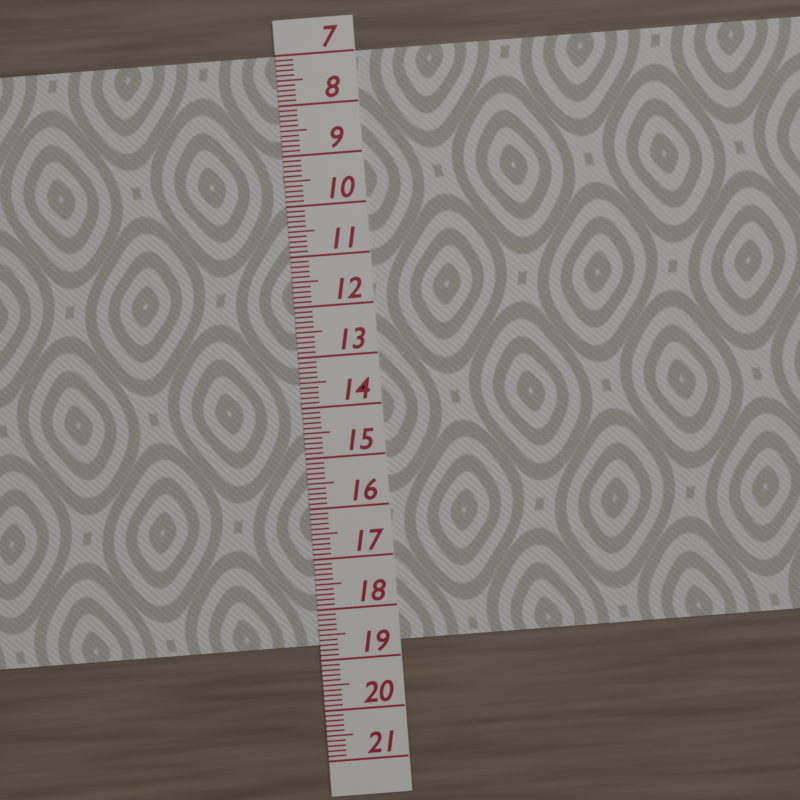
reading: 18.7 (no unit)
